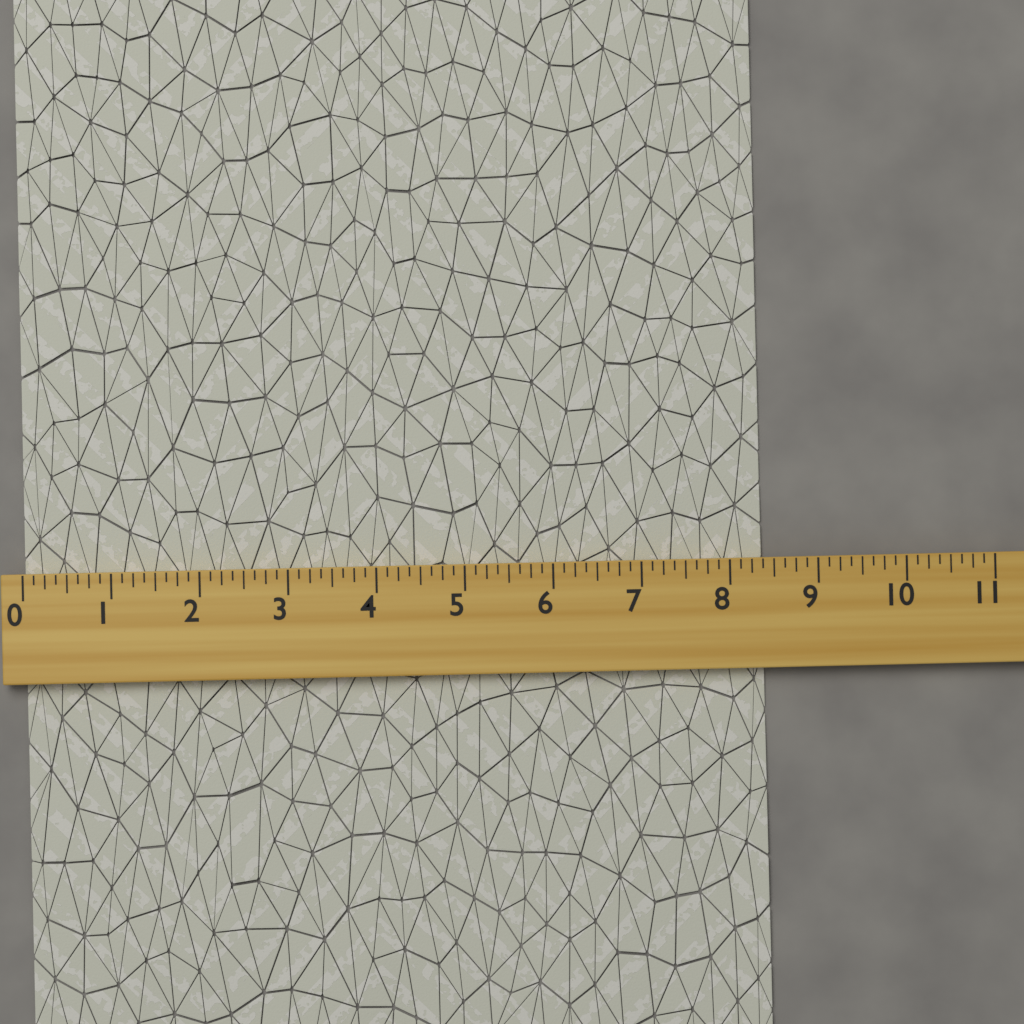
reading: 8.375 (no unit)
